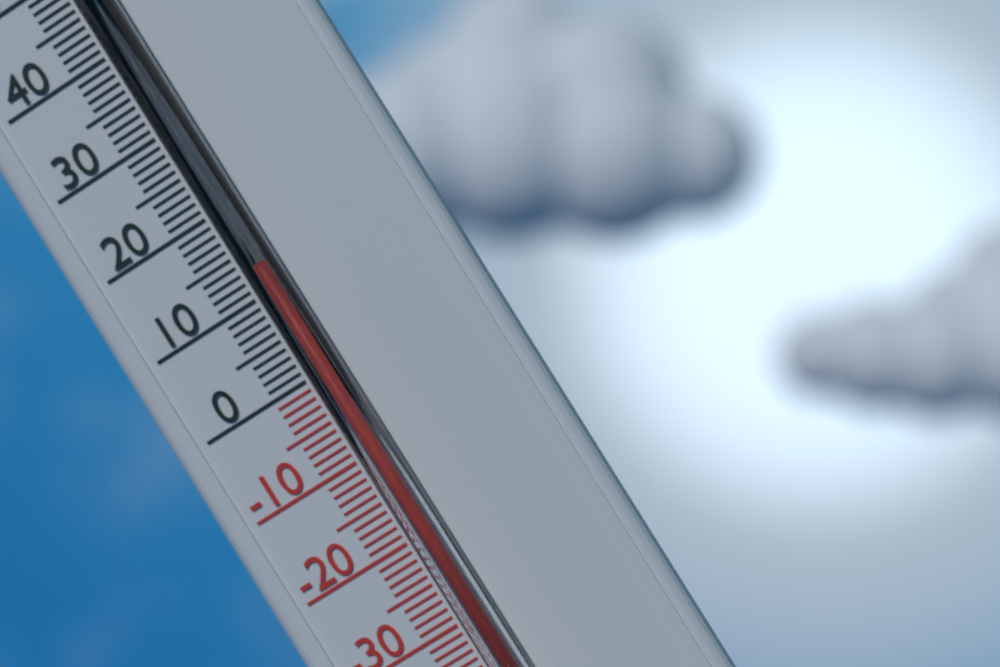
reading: 12 °C
